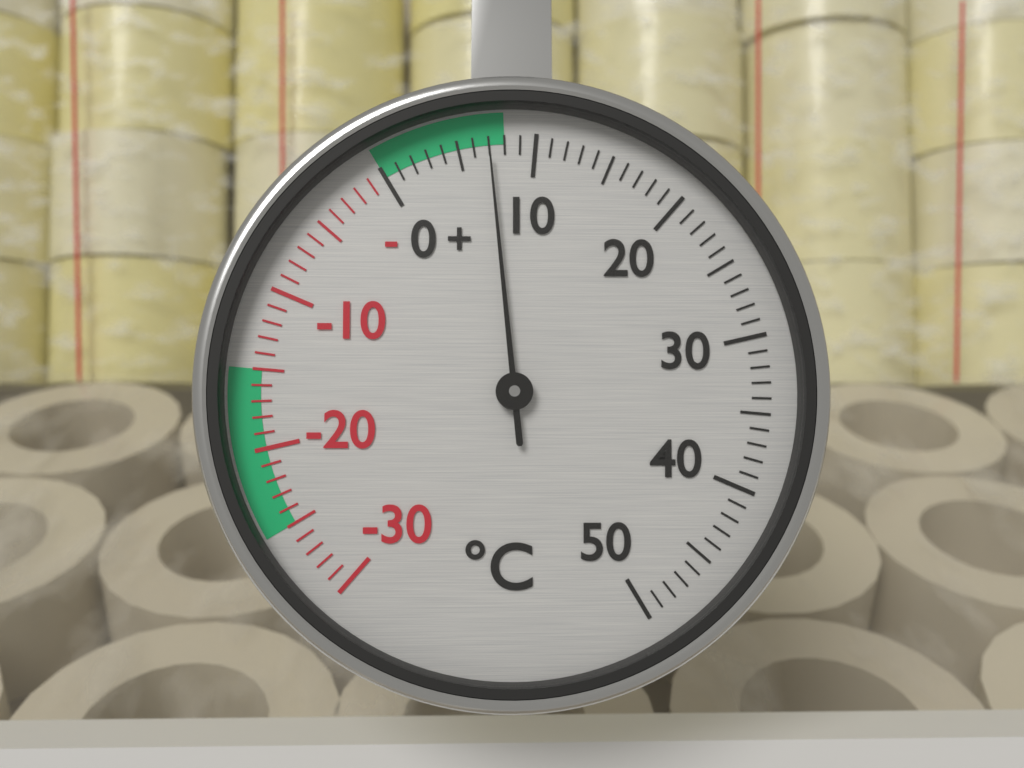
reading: 7 °C
